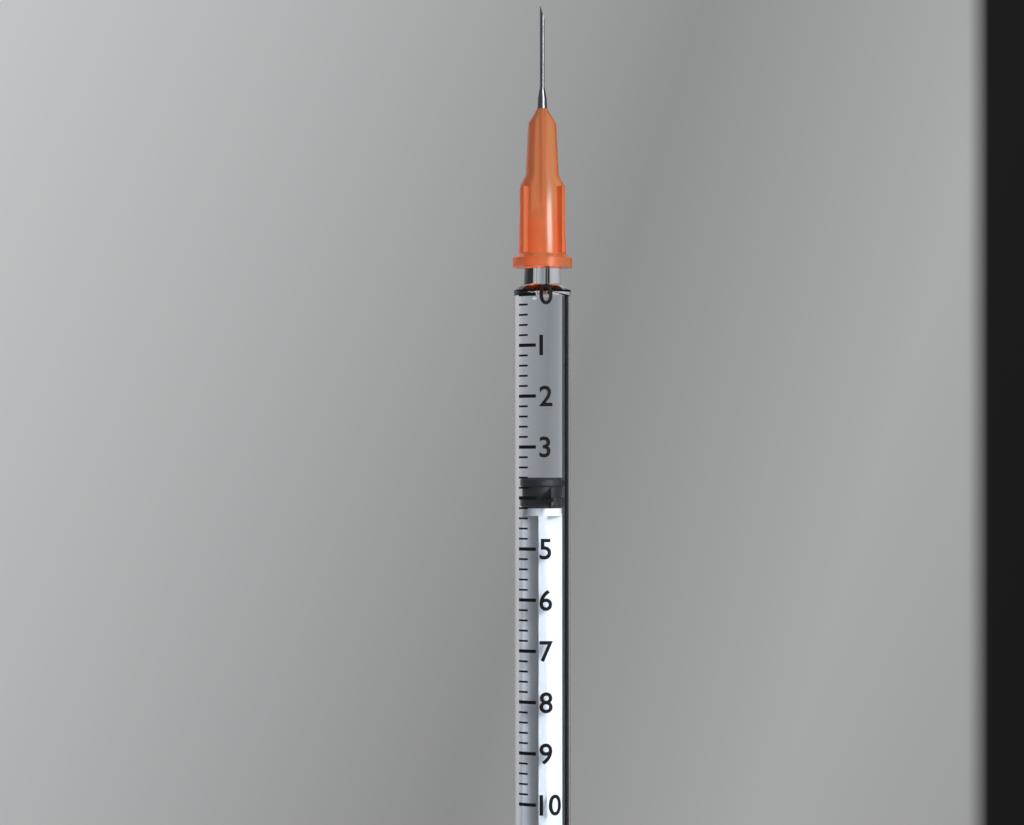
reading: 3.6 (no unit)
